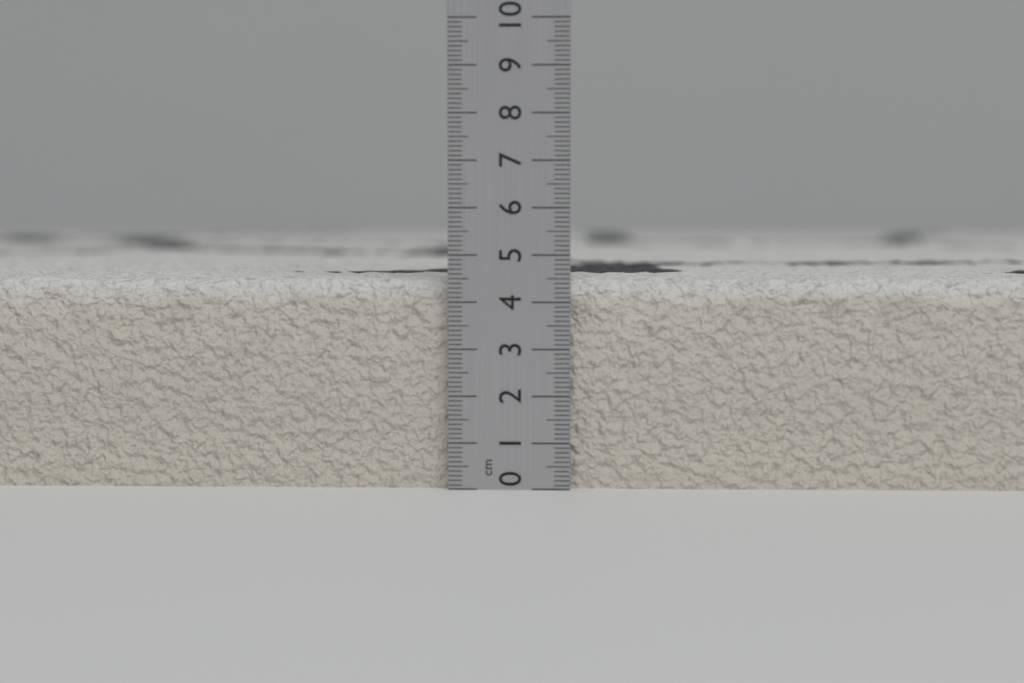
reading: 4.5 cm
